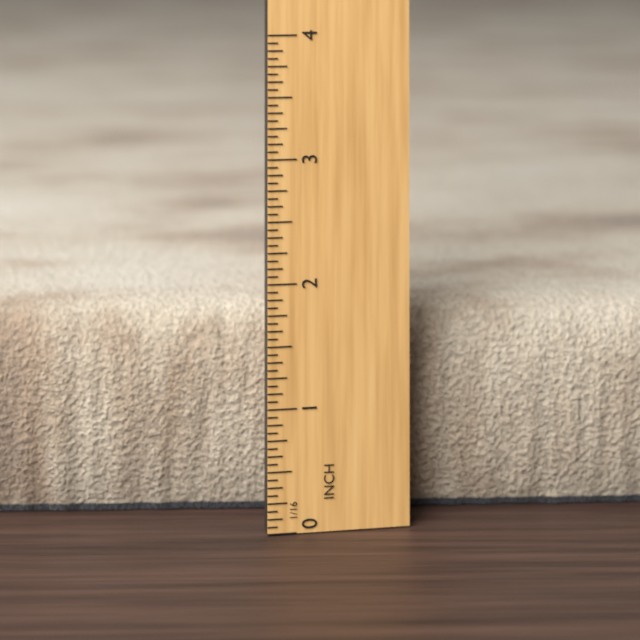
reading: 1.6875 in
